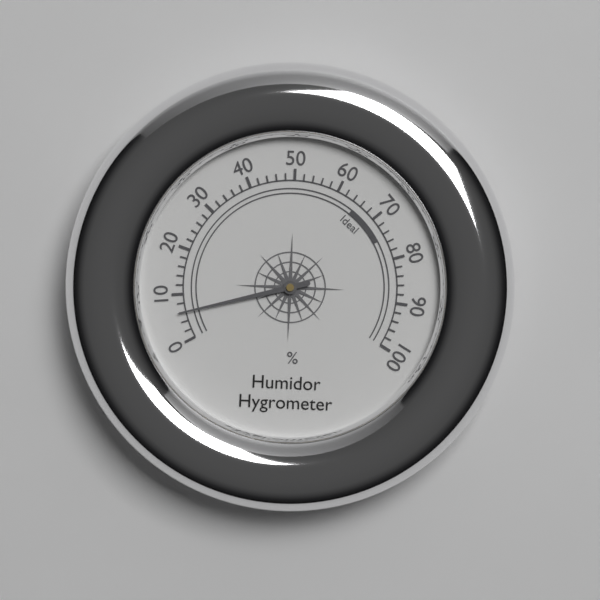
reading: 6 %
